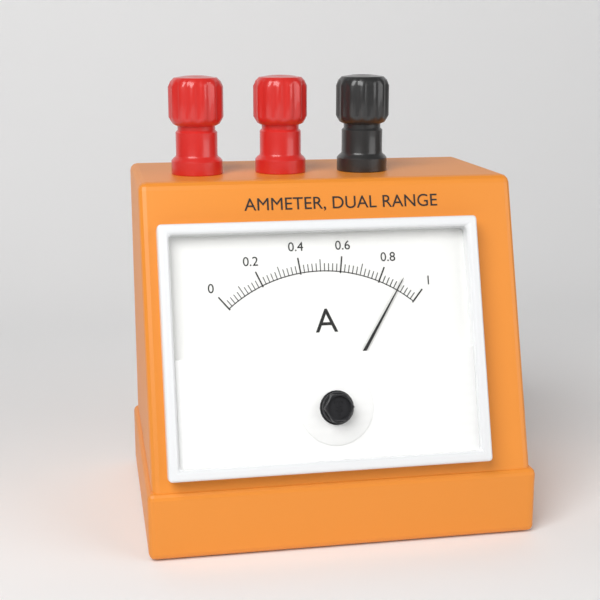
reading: 0.90 A
